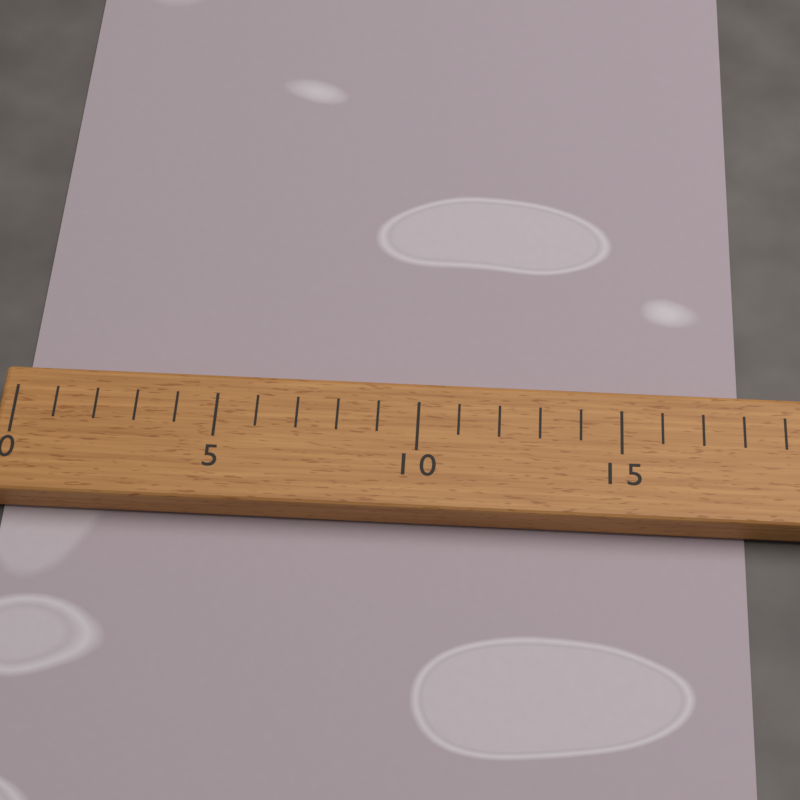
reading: 18 (no unit)
